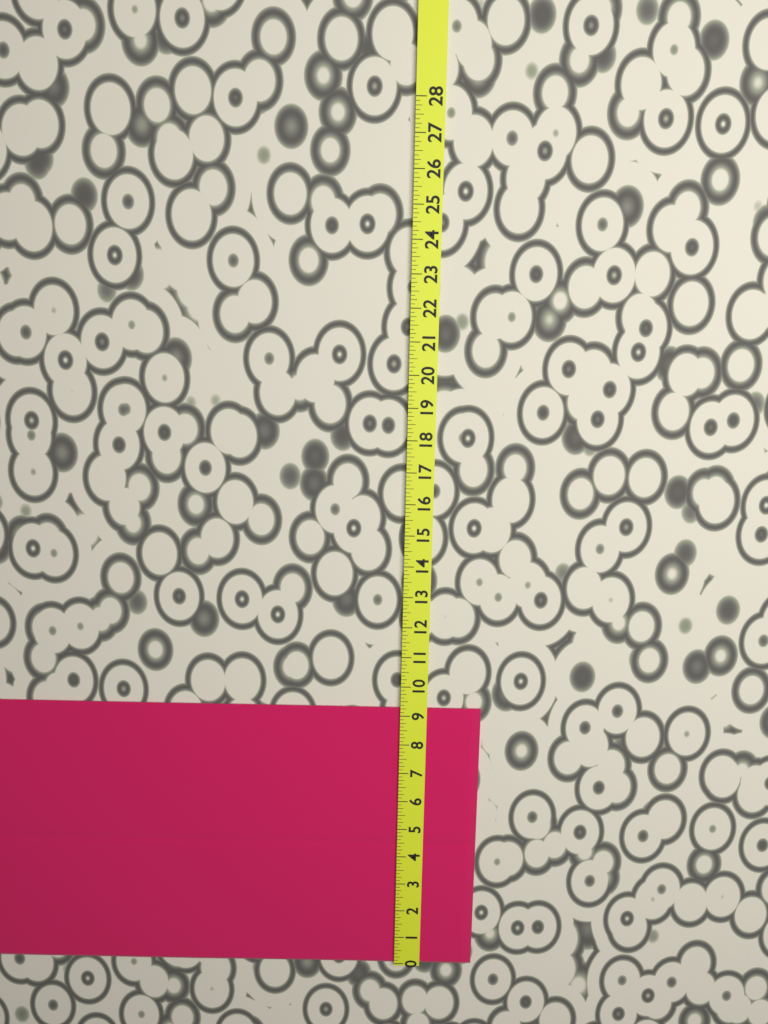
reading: 9.250 (no unit)
